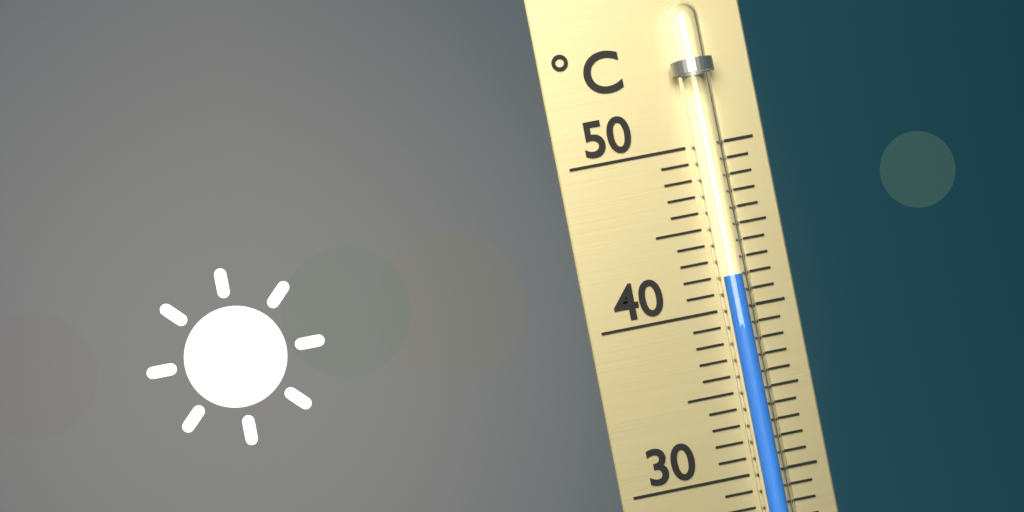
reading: 42 °C
